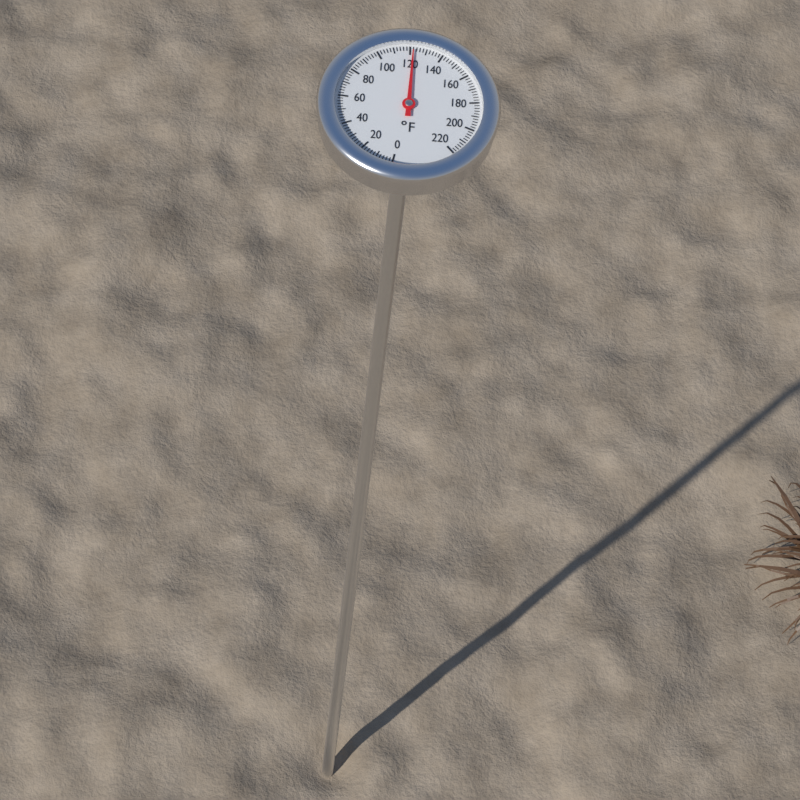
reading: 122 °F
